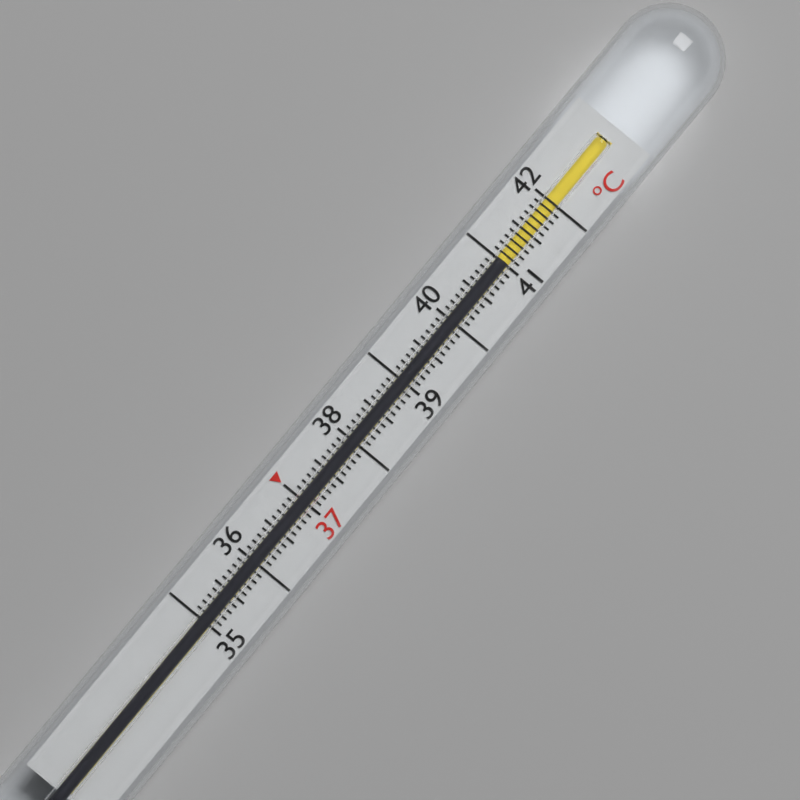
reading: 41.0 °C
